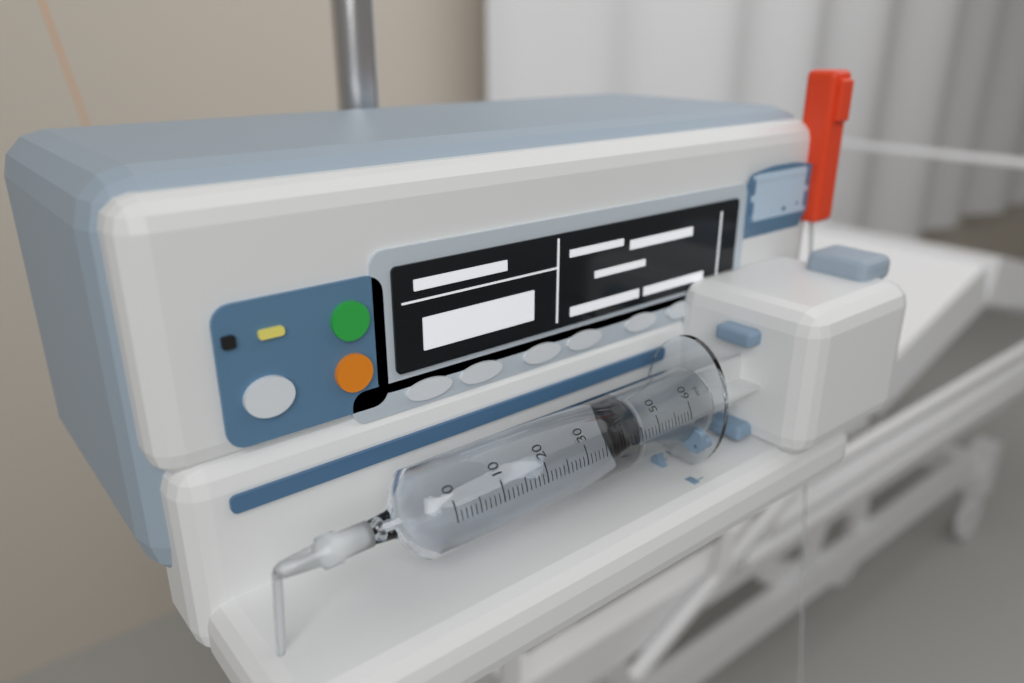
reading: 38 ml
